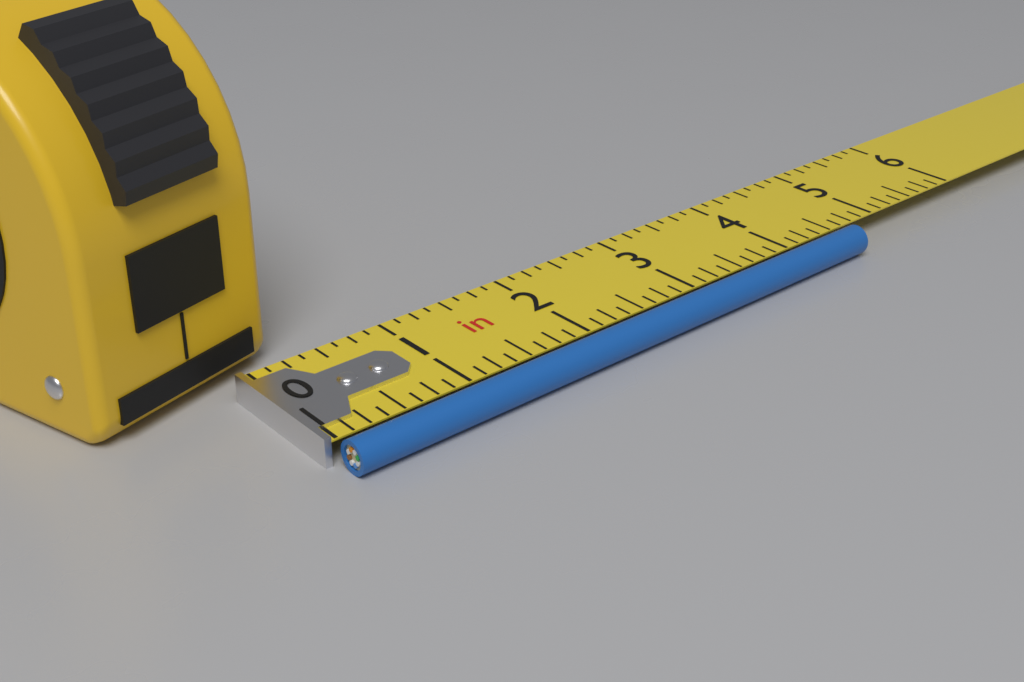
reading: 4.625 in
